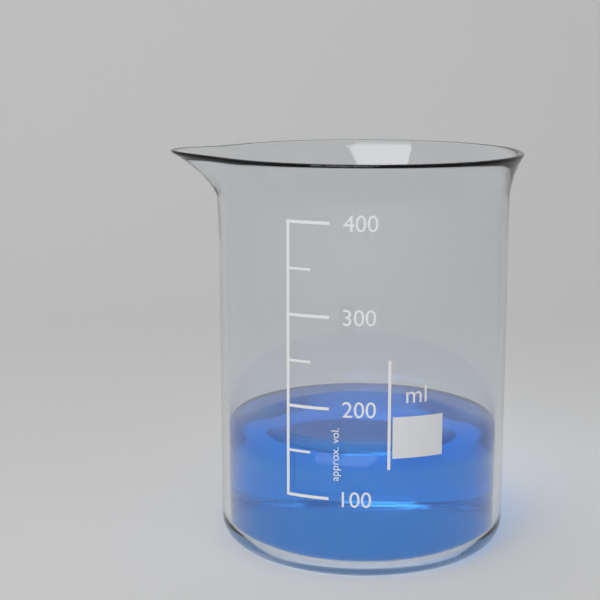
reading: 150 ml
